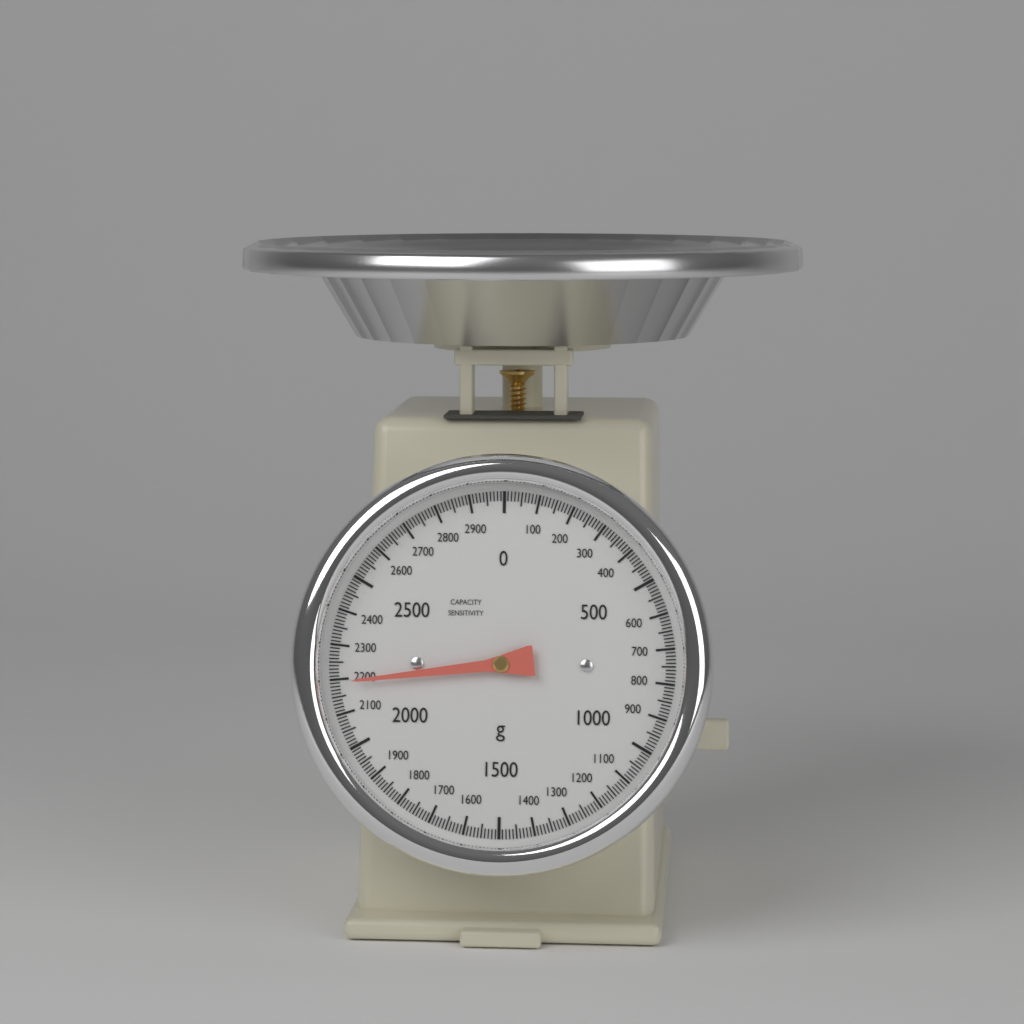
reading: 2190 g
